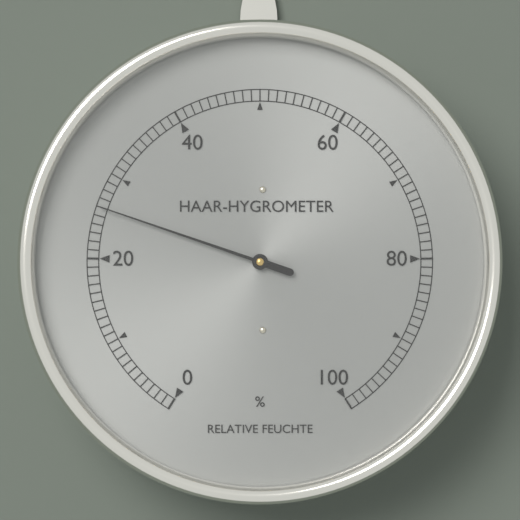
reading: 26 %
